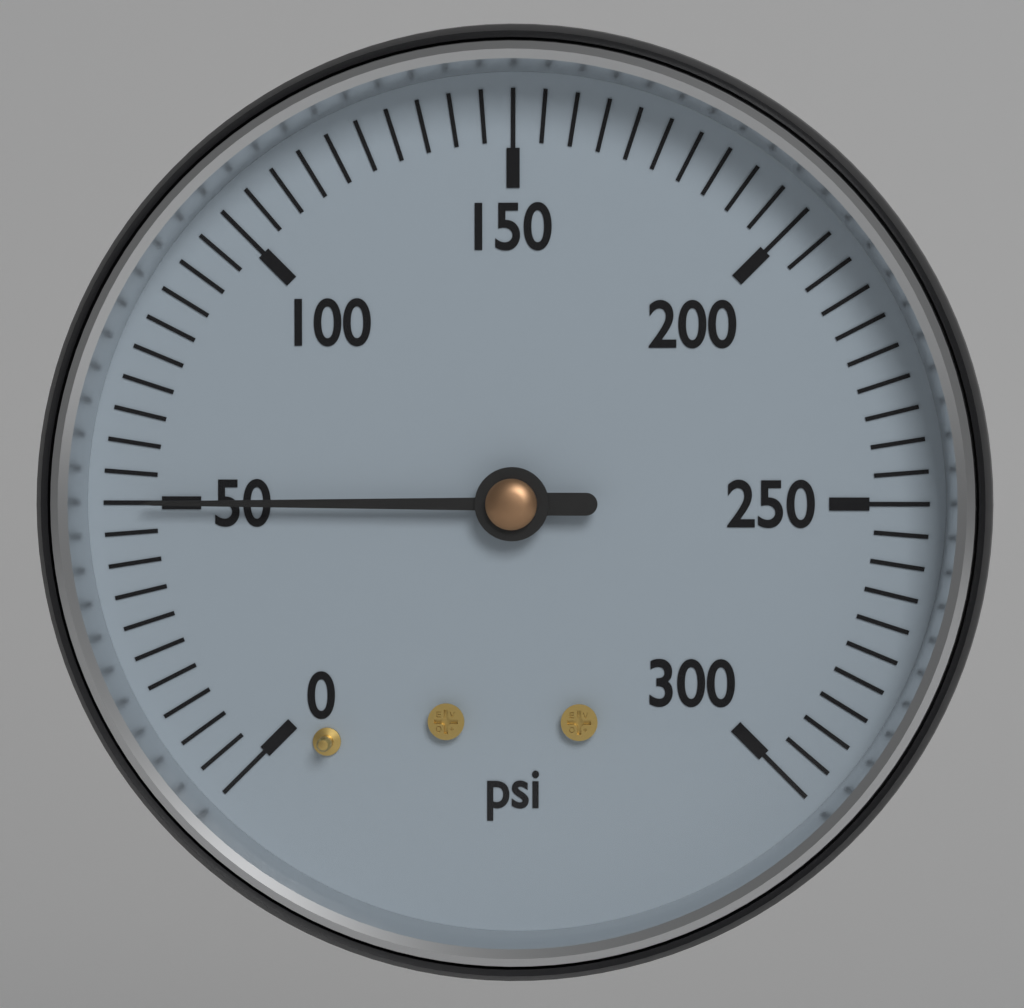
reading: 50 psi
